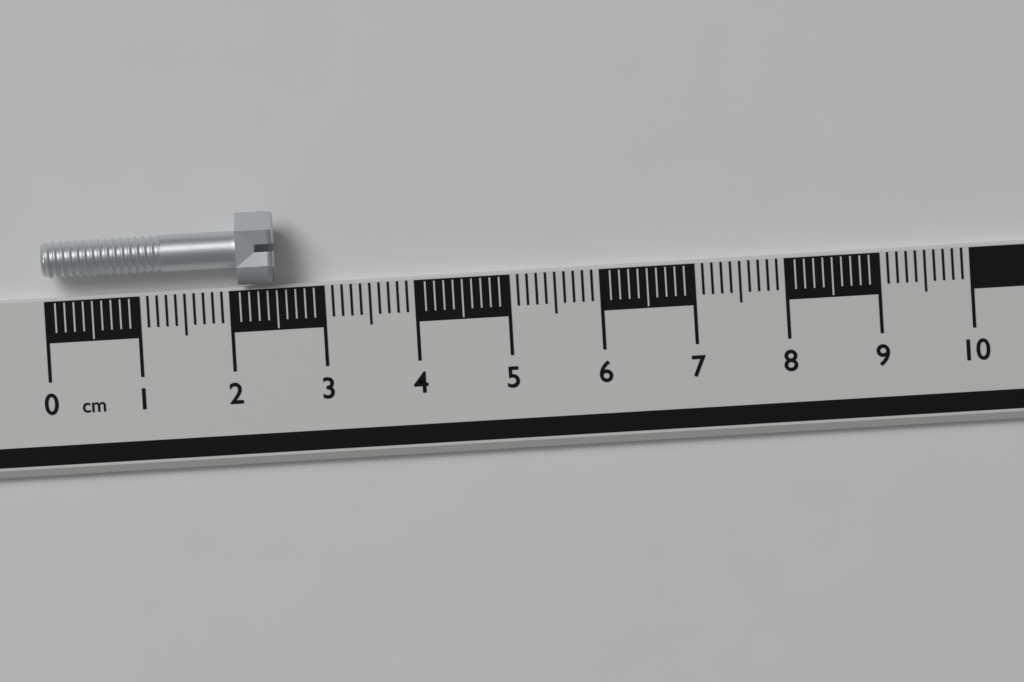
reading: 2.5 cm
